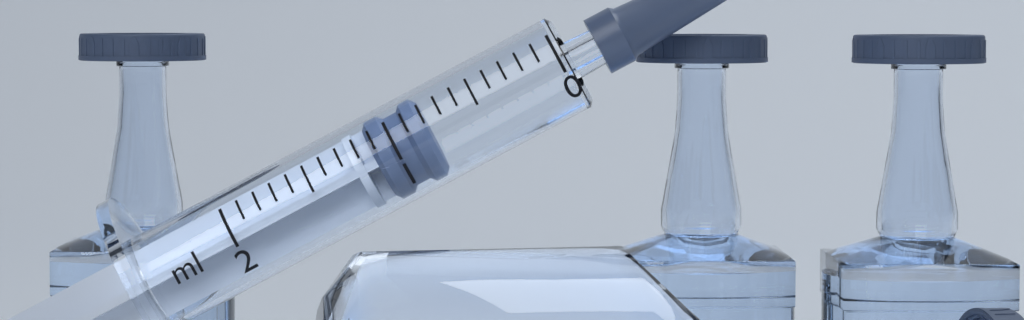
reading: 0.8 ml
